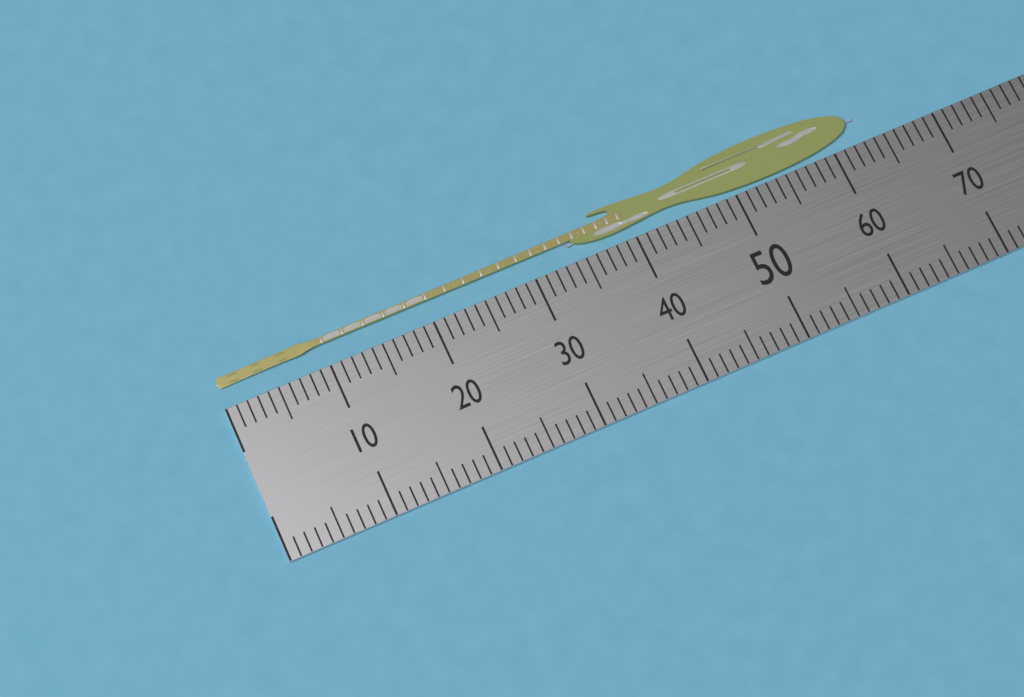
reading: 63 (no unit)
